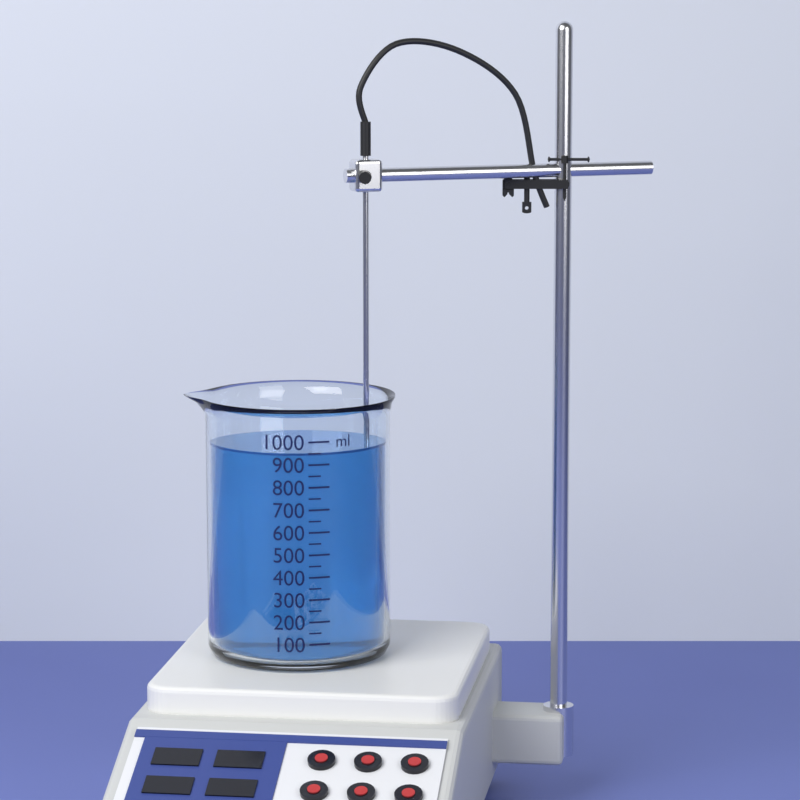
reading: 950 ml
